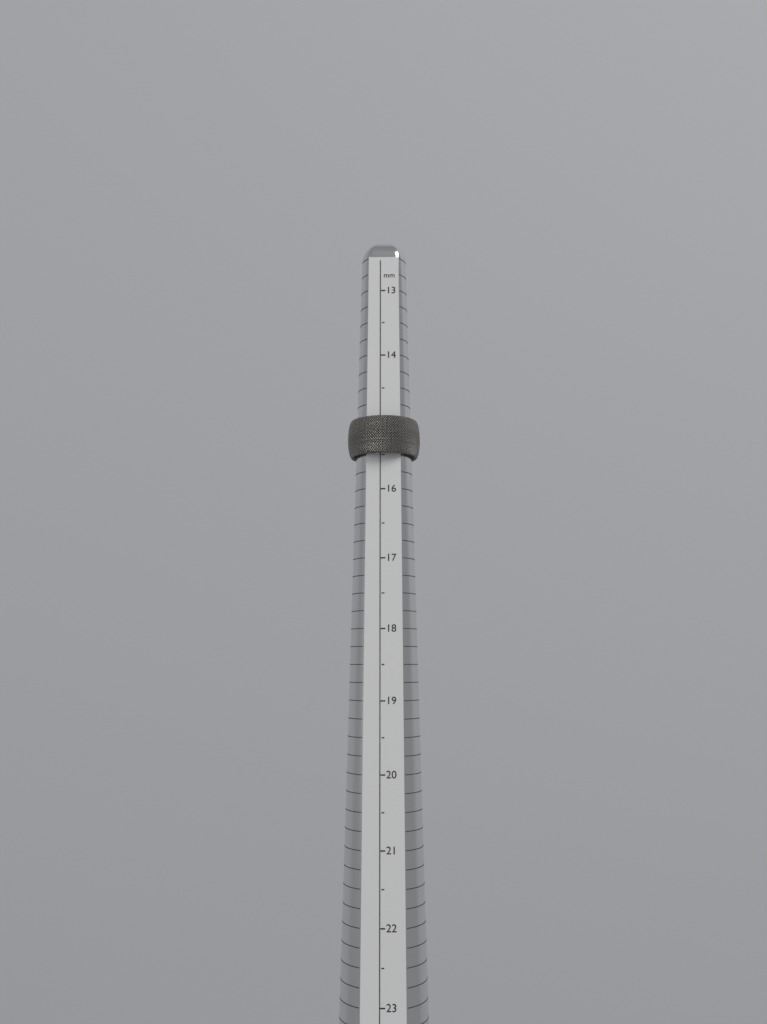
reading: 15.5 mm
